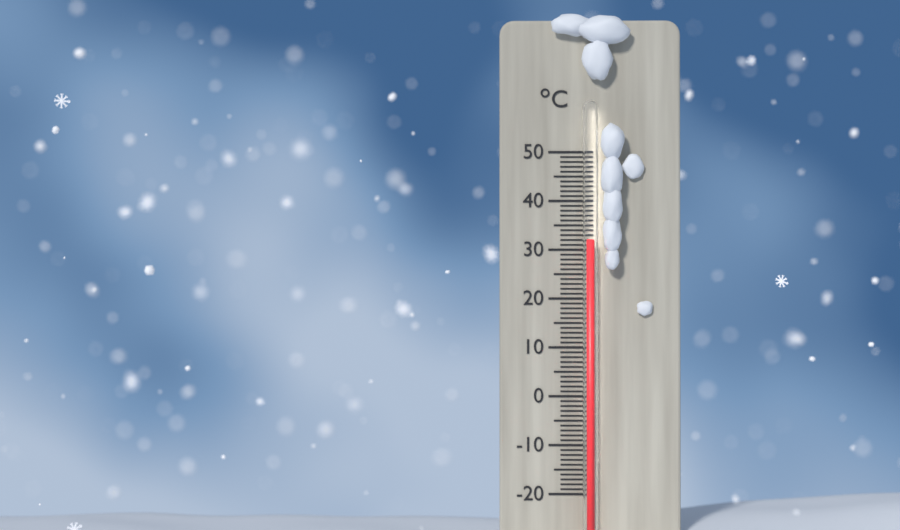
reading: 32 °C
